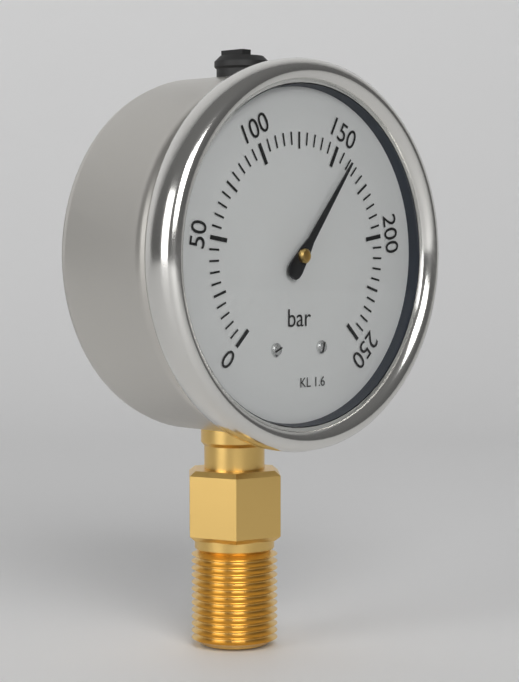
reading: 160 bar
